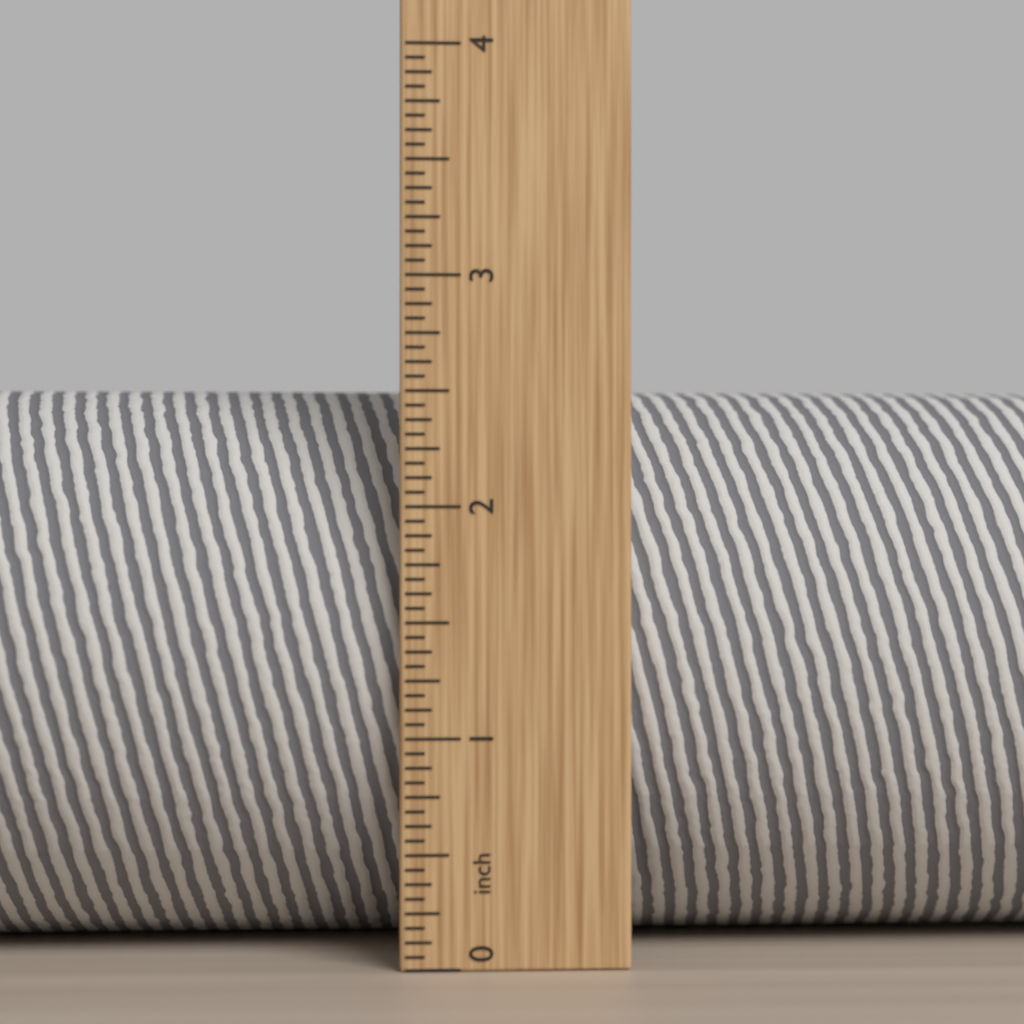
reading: 2.5625 in
